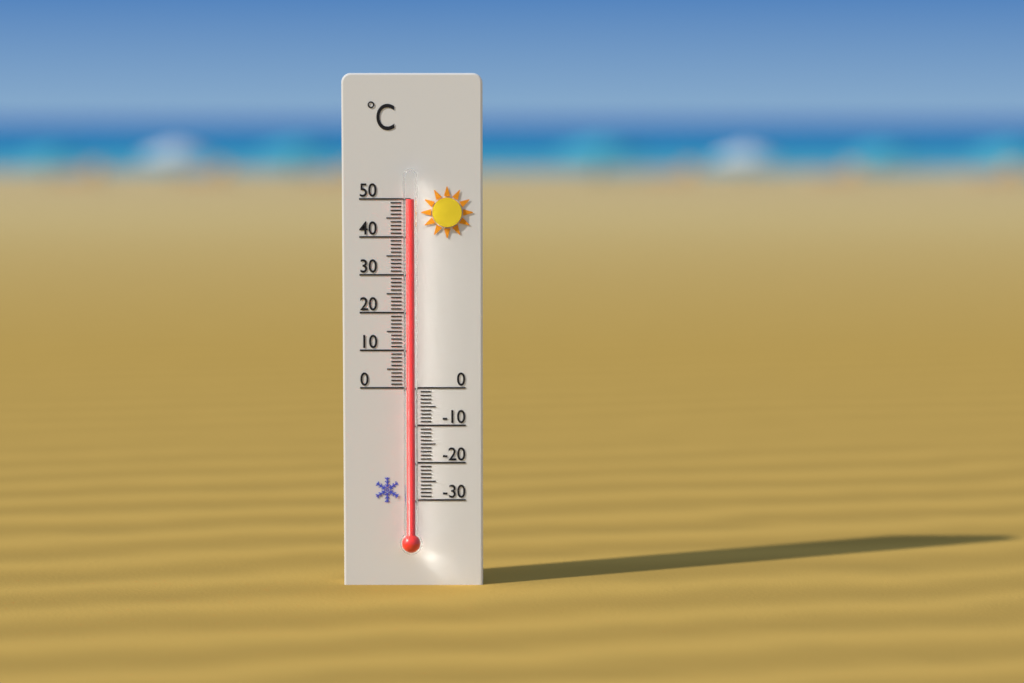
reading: 50 °C
